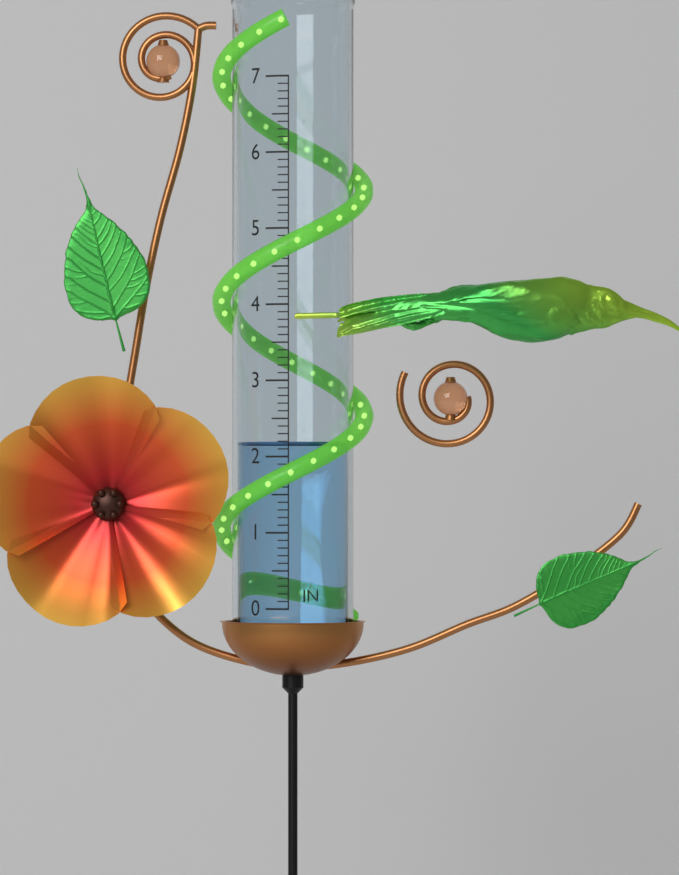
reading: 2.2 in
